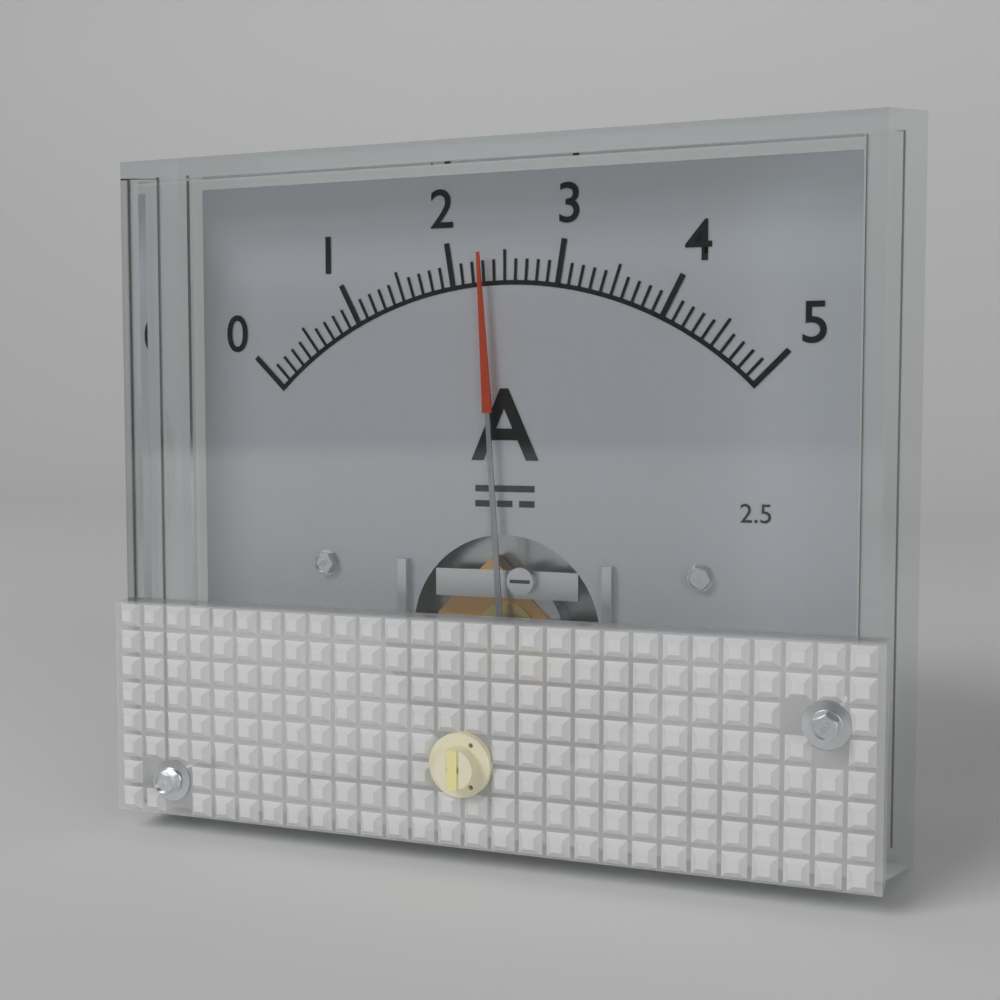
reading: 2.3 A
